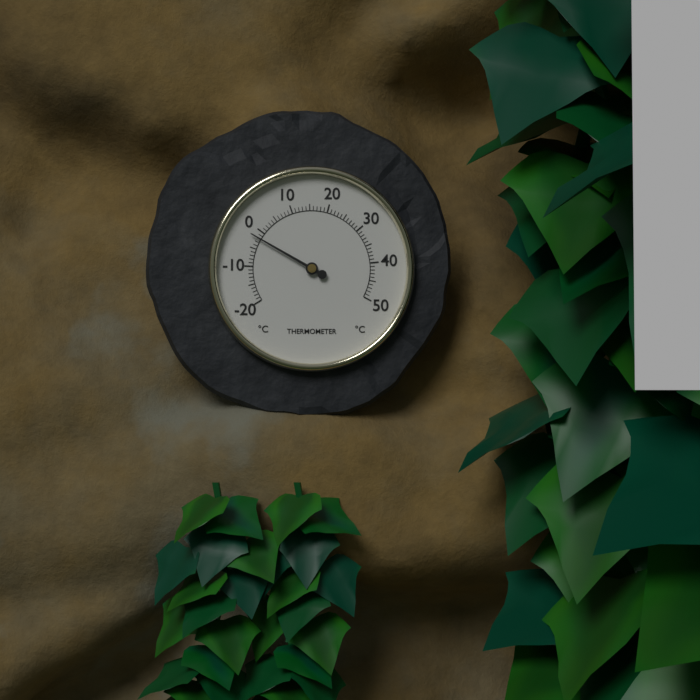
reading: -2 °C
